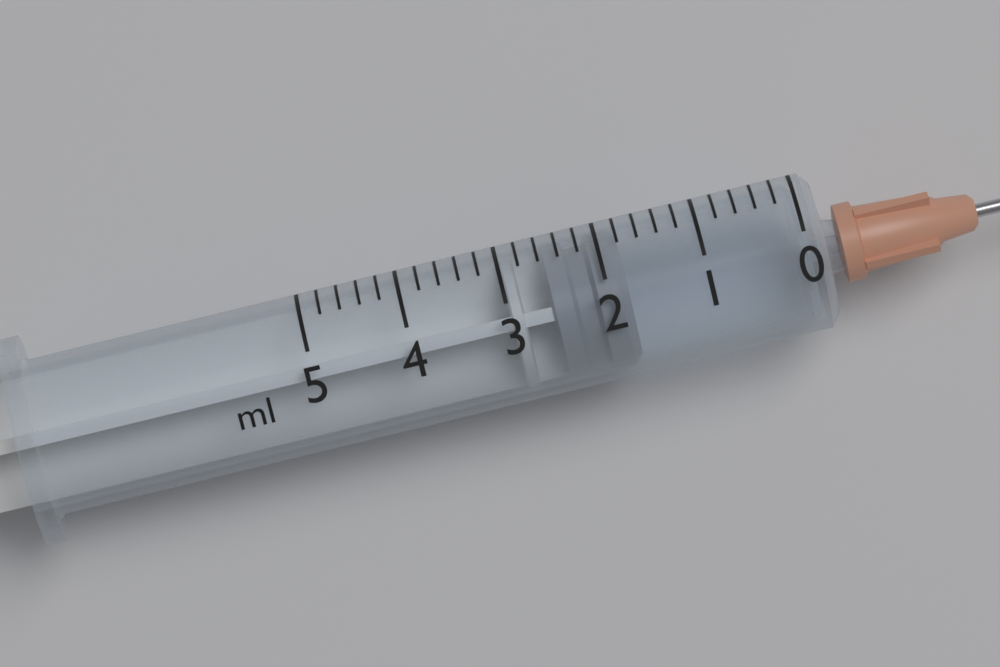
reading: 1.8 ml
